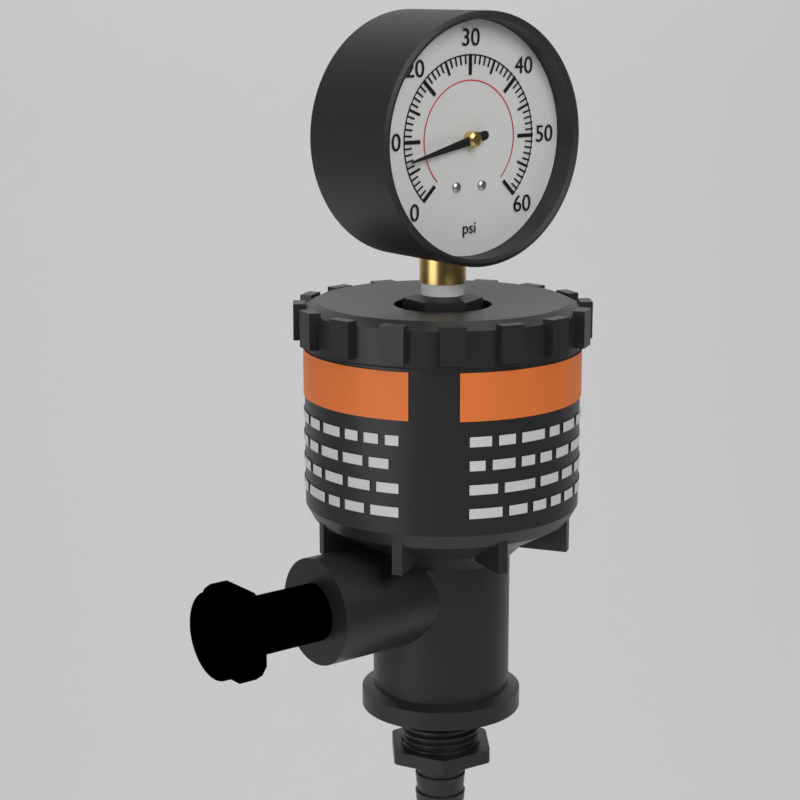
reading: 7 psi
